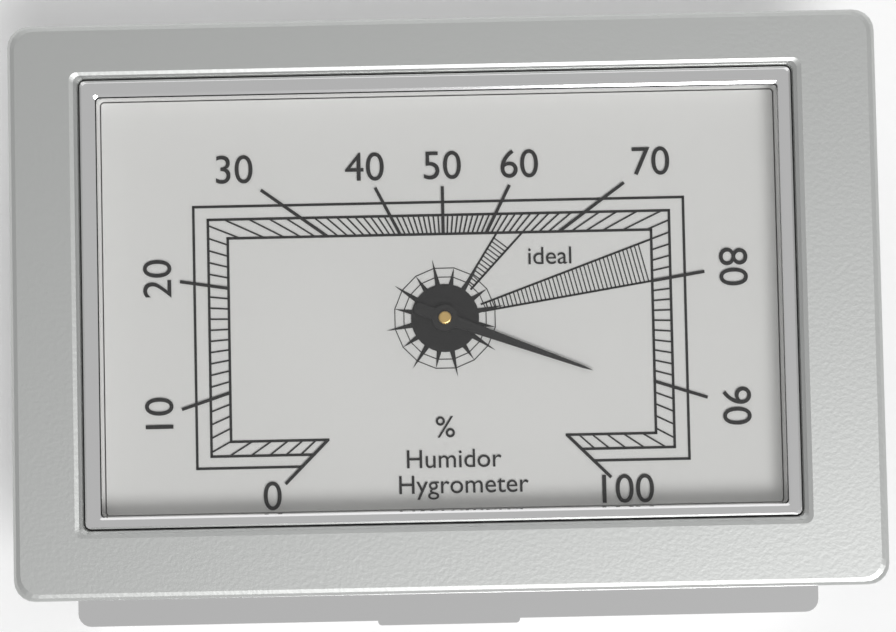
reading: 91 %
